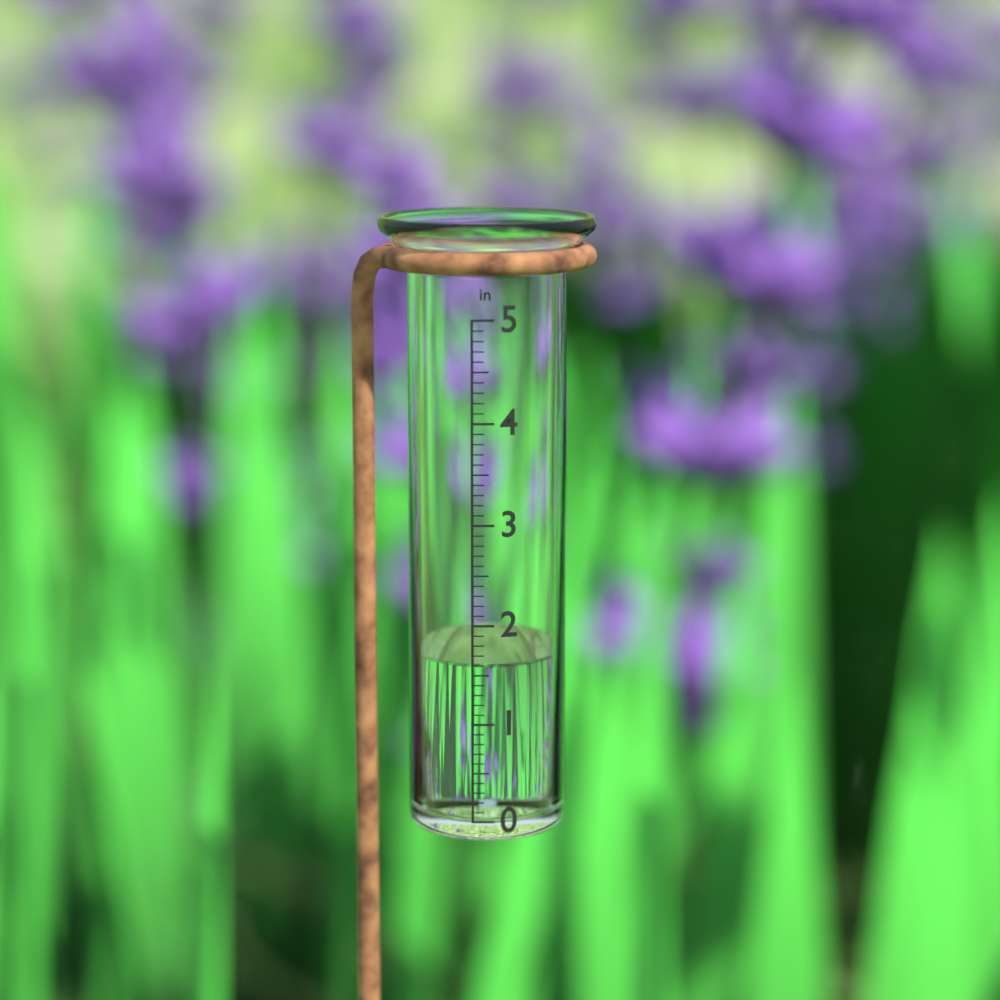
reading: 1.6 in
